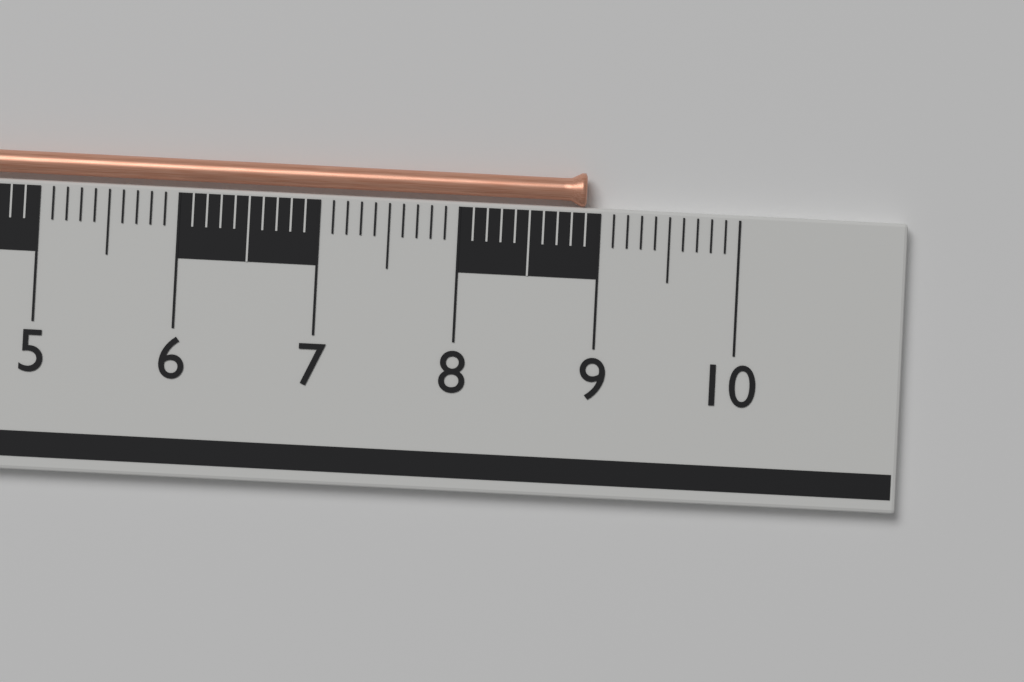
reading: 8.9 cm
